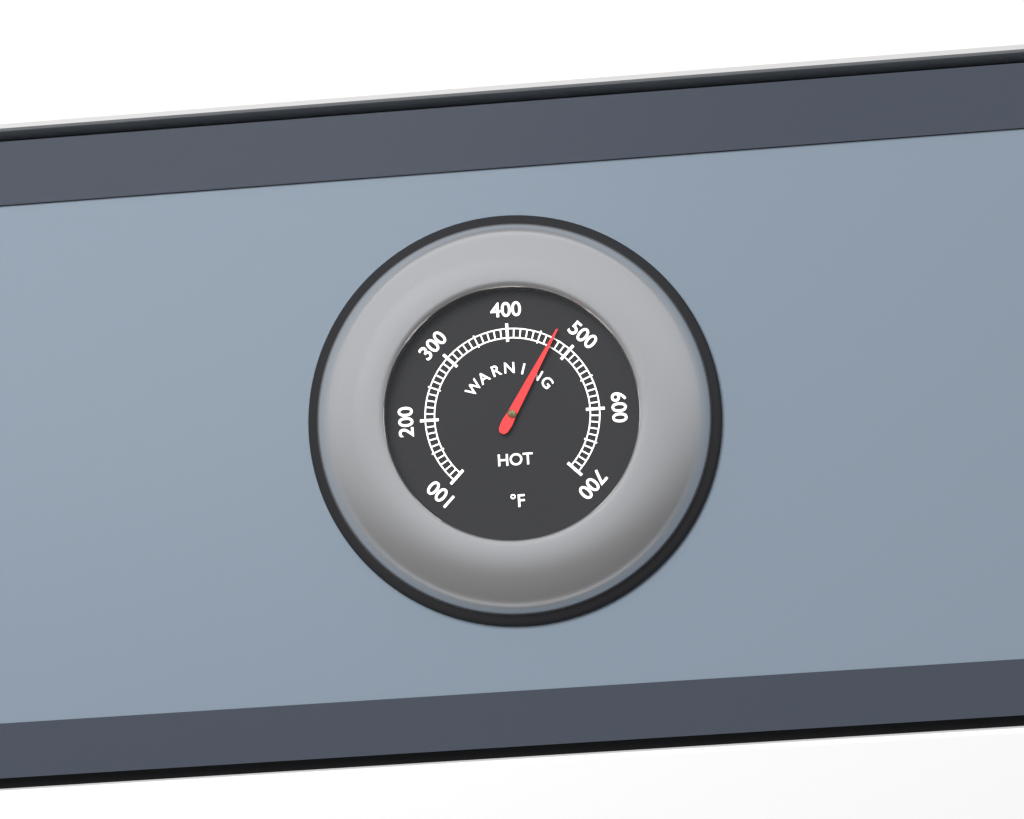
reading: 470 °F
